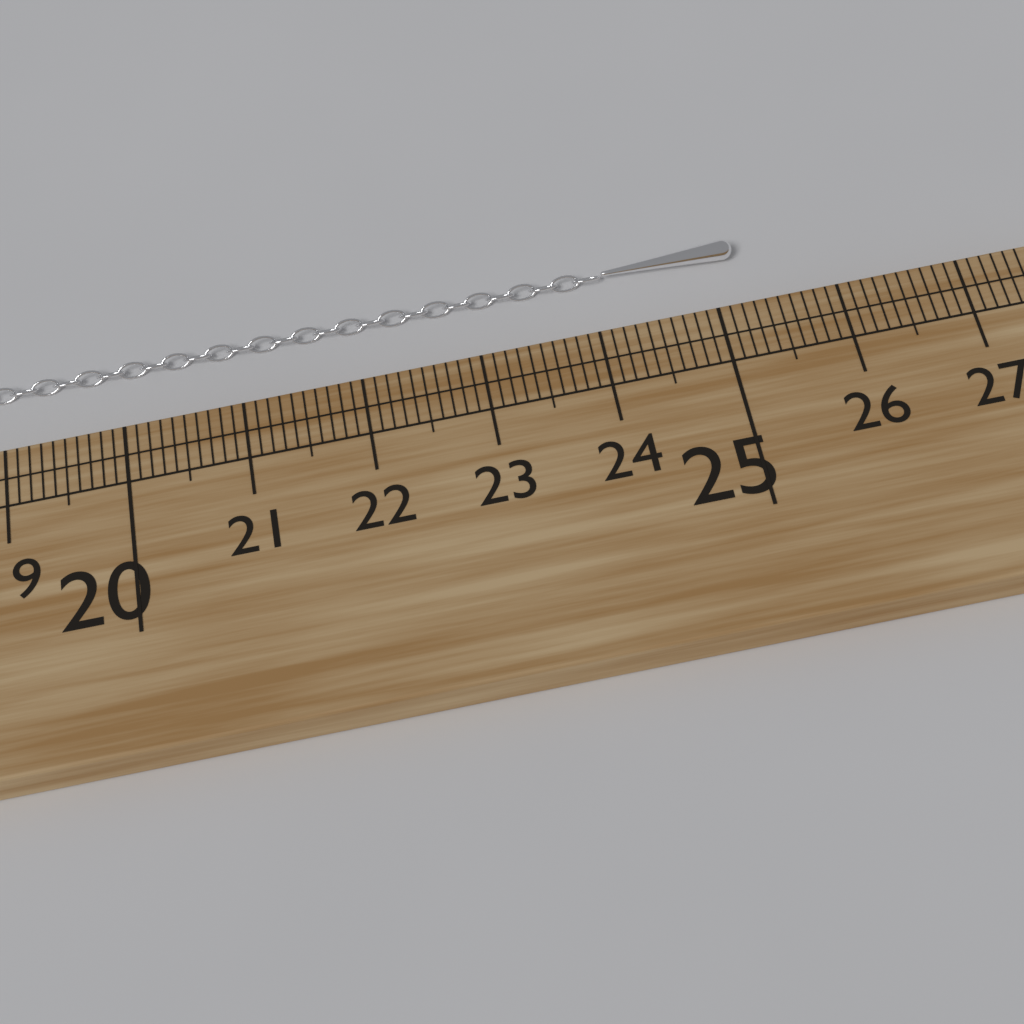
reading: 25.3 cm
